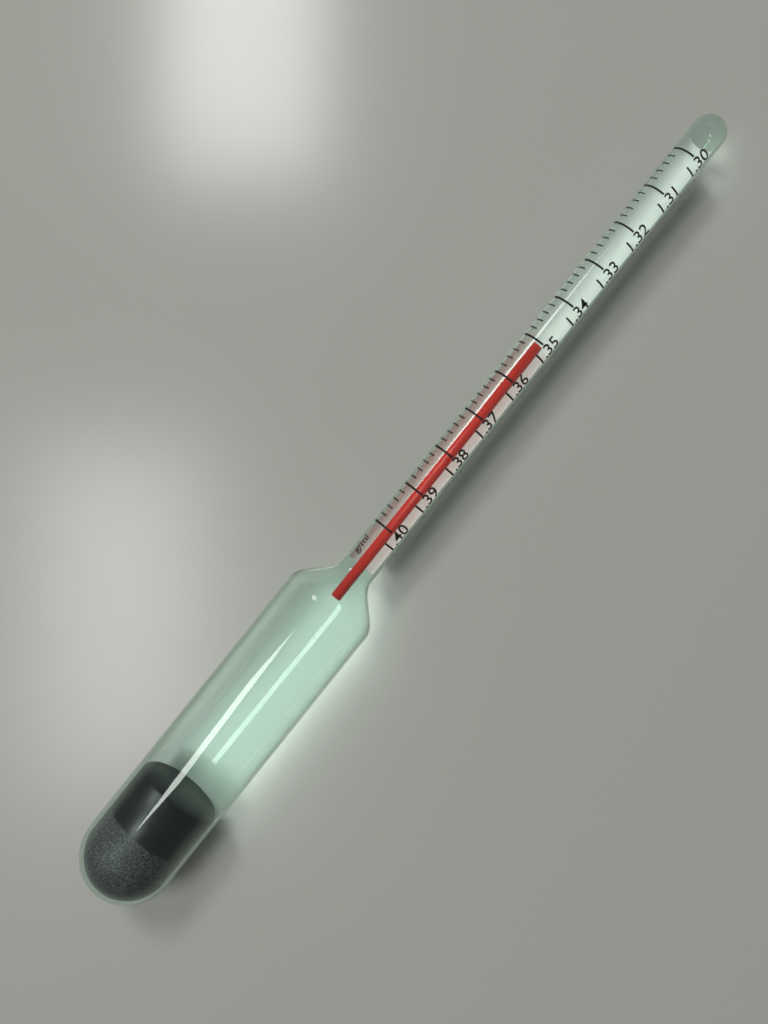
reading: 1.350 g/ml
